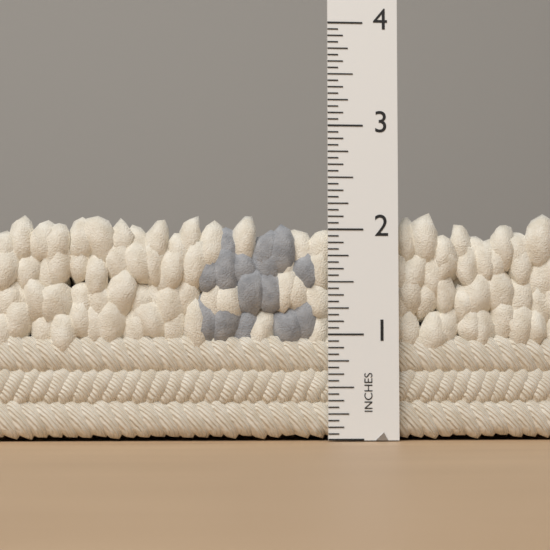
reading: 2.1875 in
